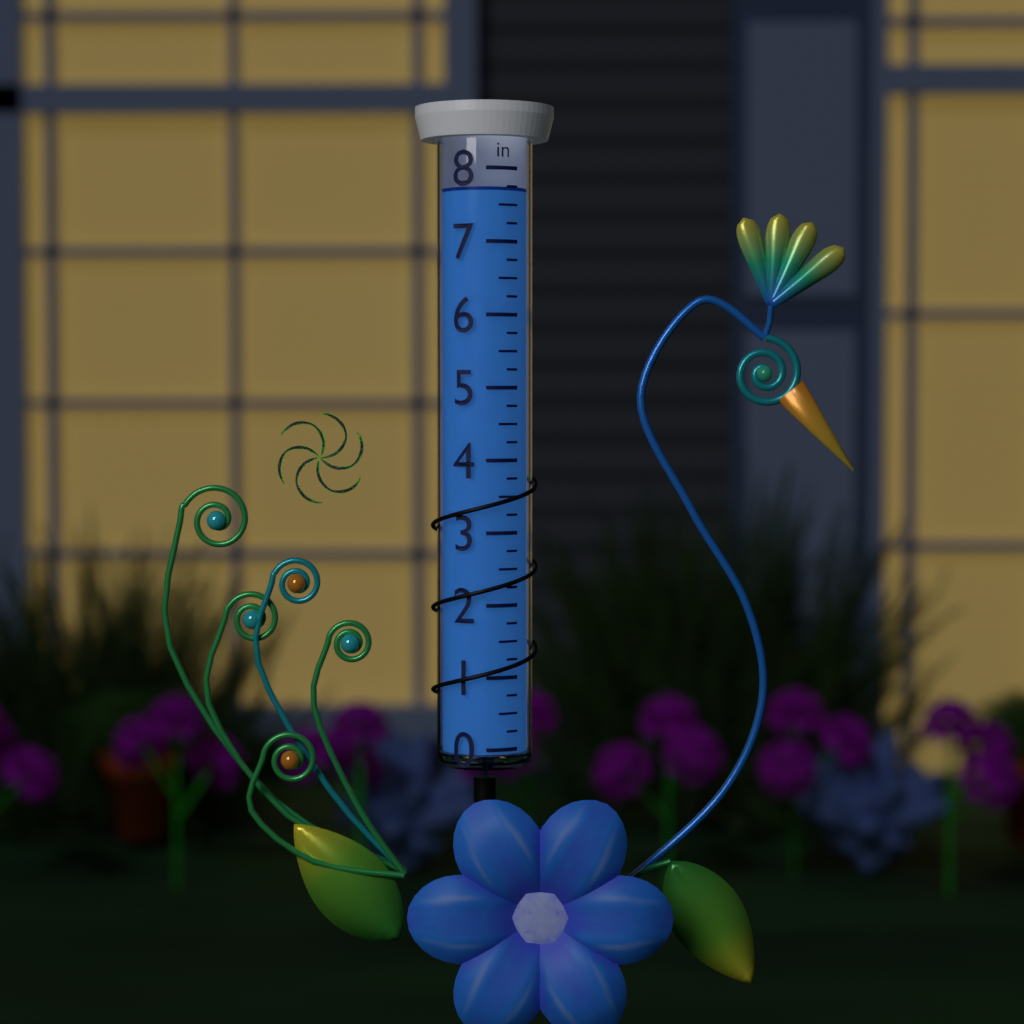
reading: 7.75 in
